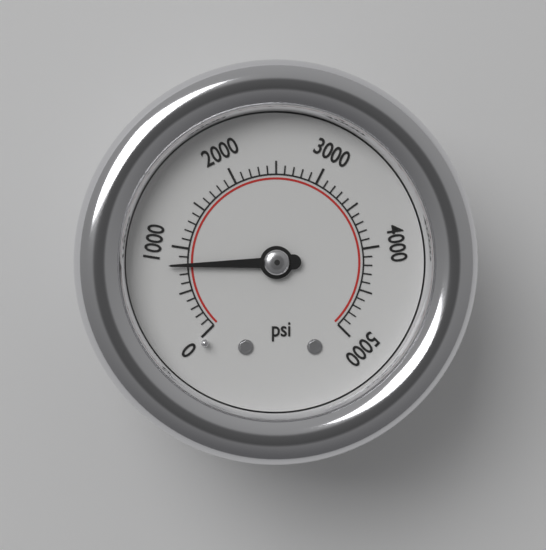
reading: 800 psi
